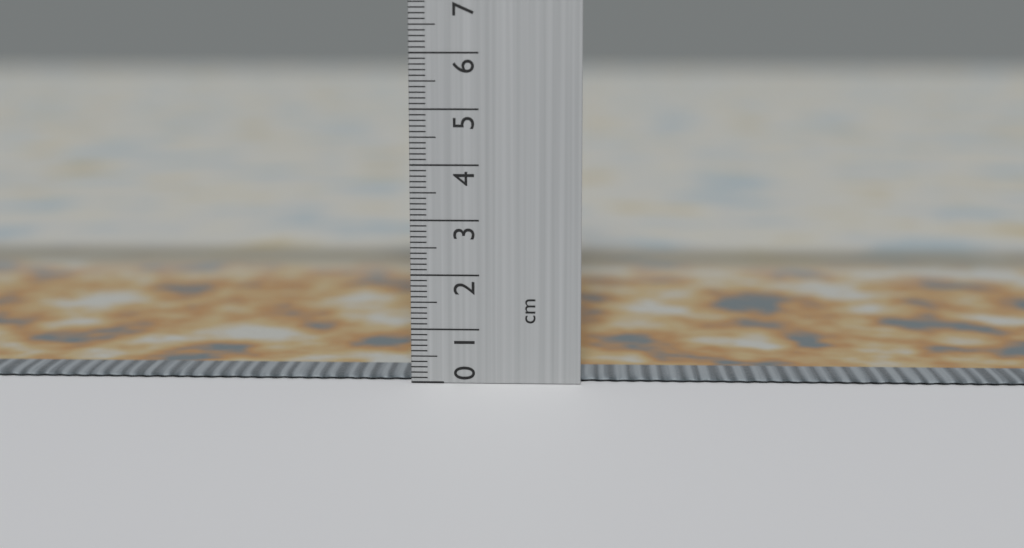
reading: 0.1 cm
